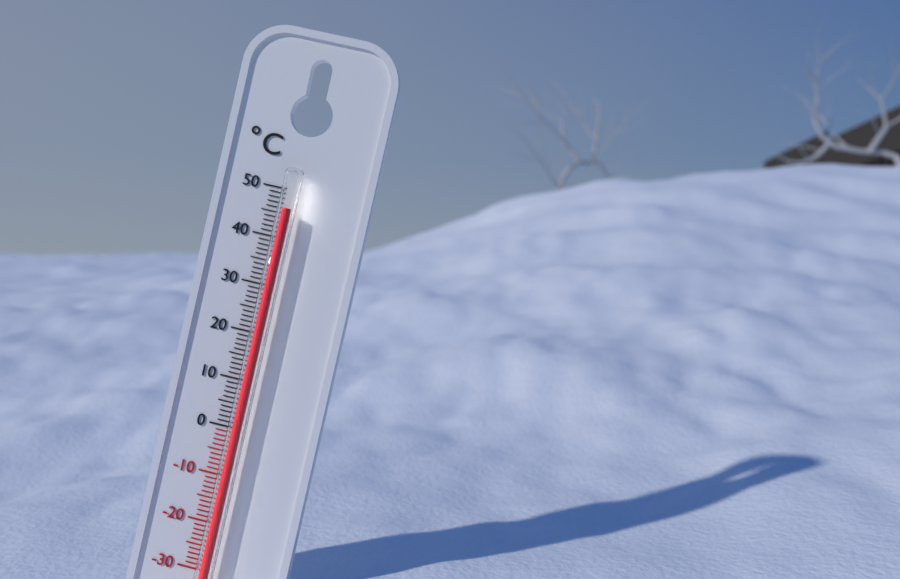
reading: 46 °C
